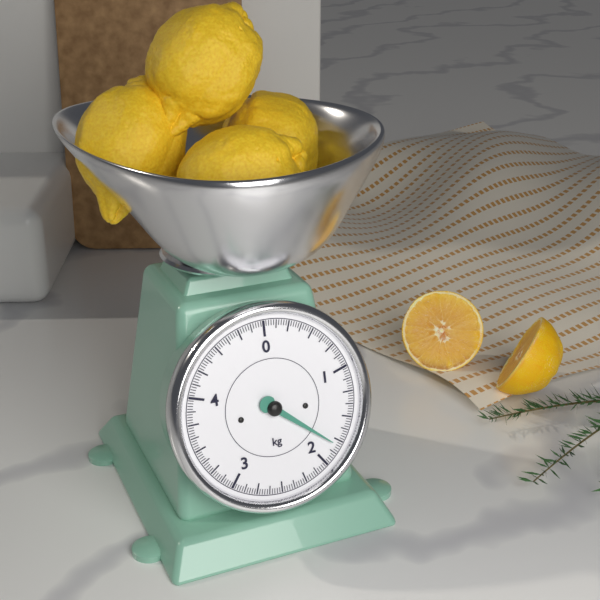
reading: 1.800 kg
